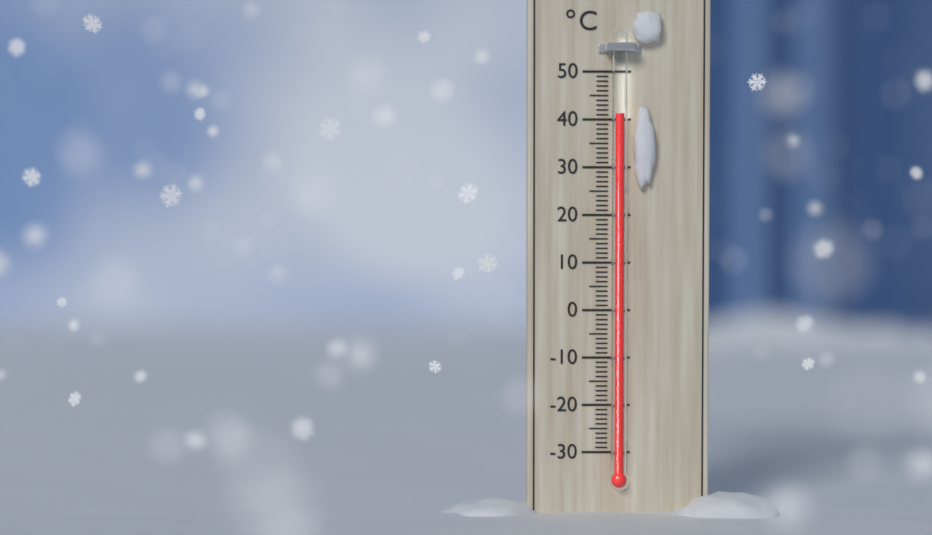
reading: 41 °C
